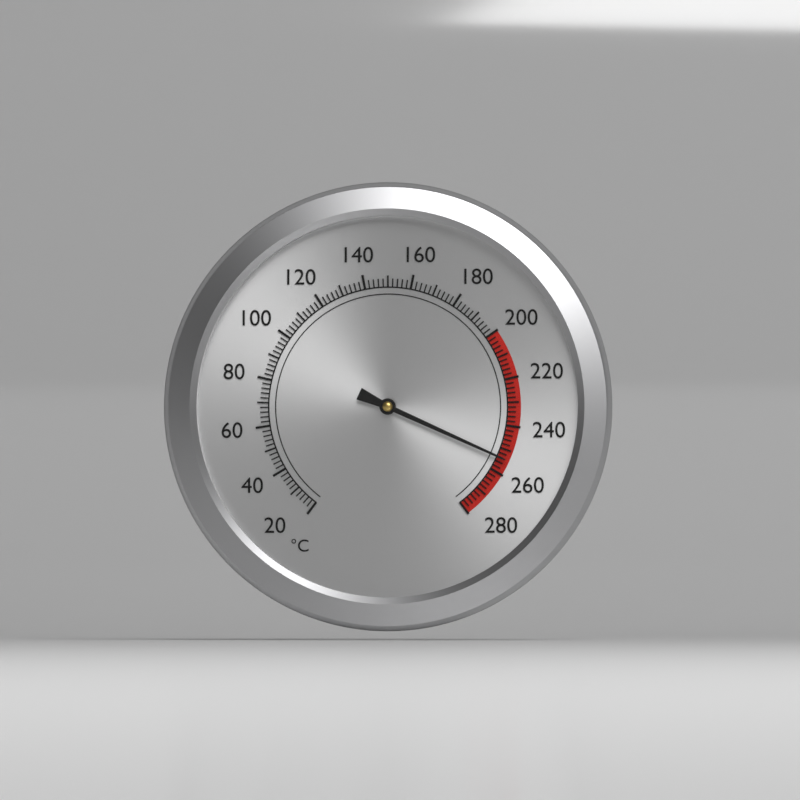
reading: 254 °C
